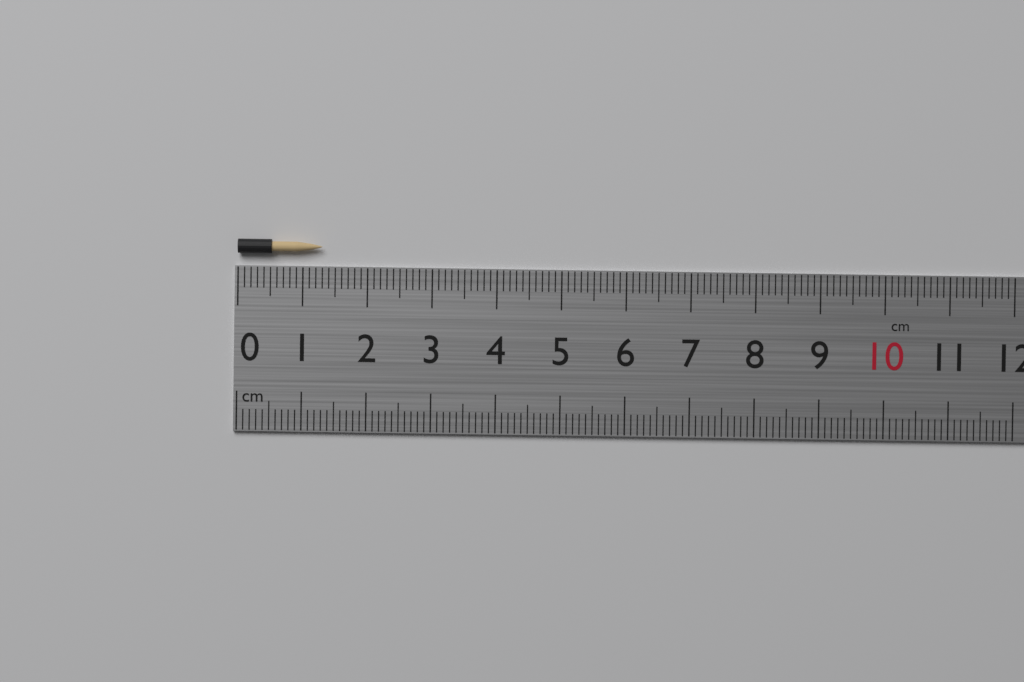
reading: 1.3 cm
